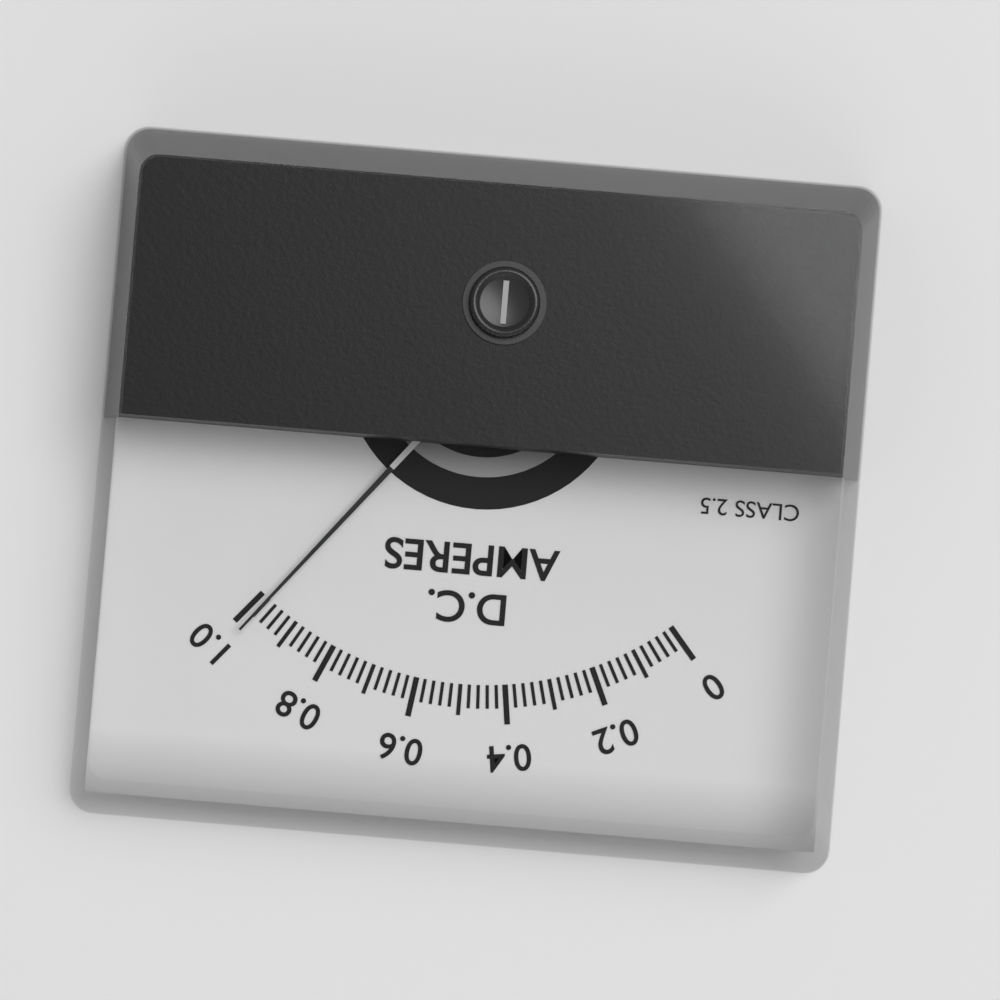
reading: 0.98 A
